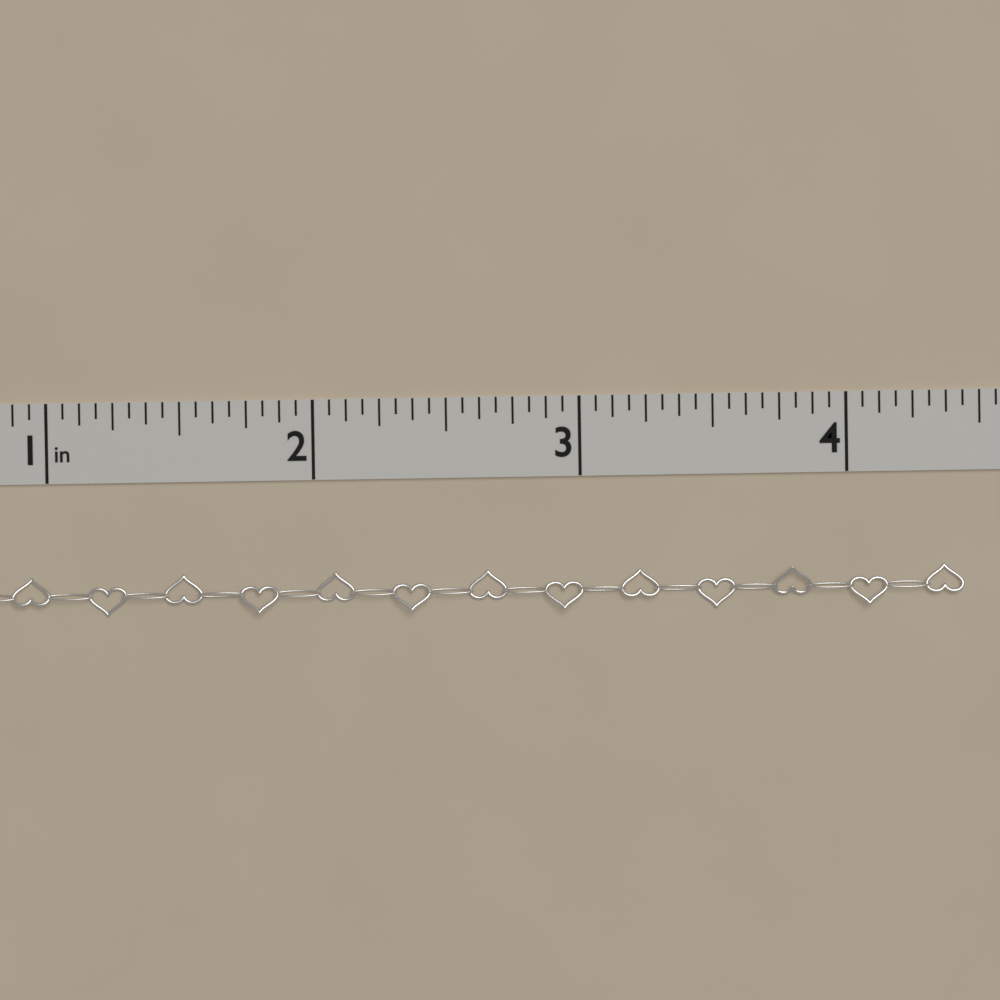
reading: 4.4375 in
